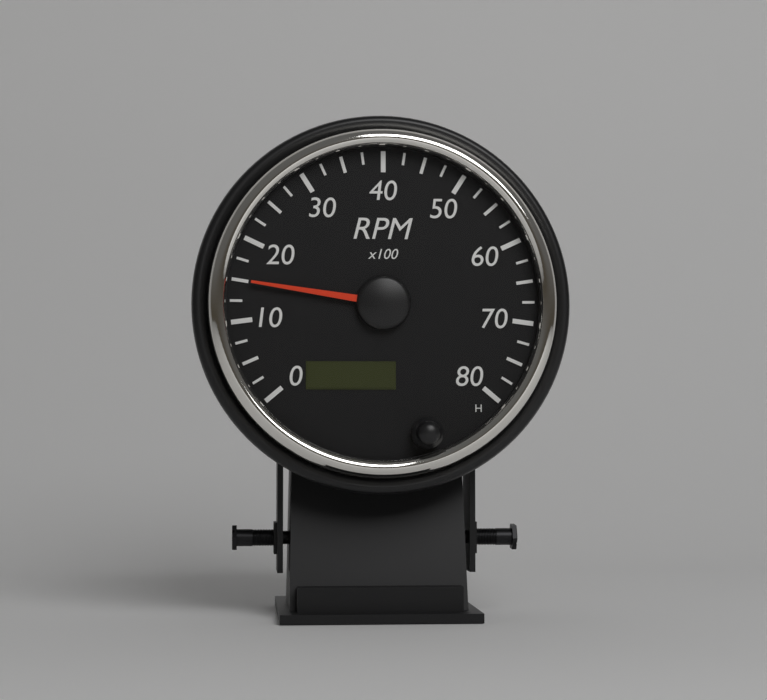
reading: 1500 RPM
